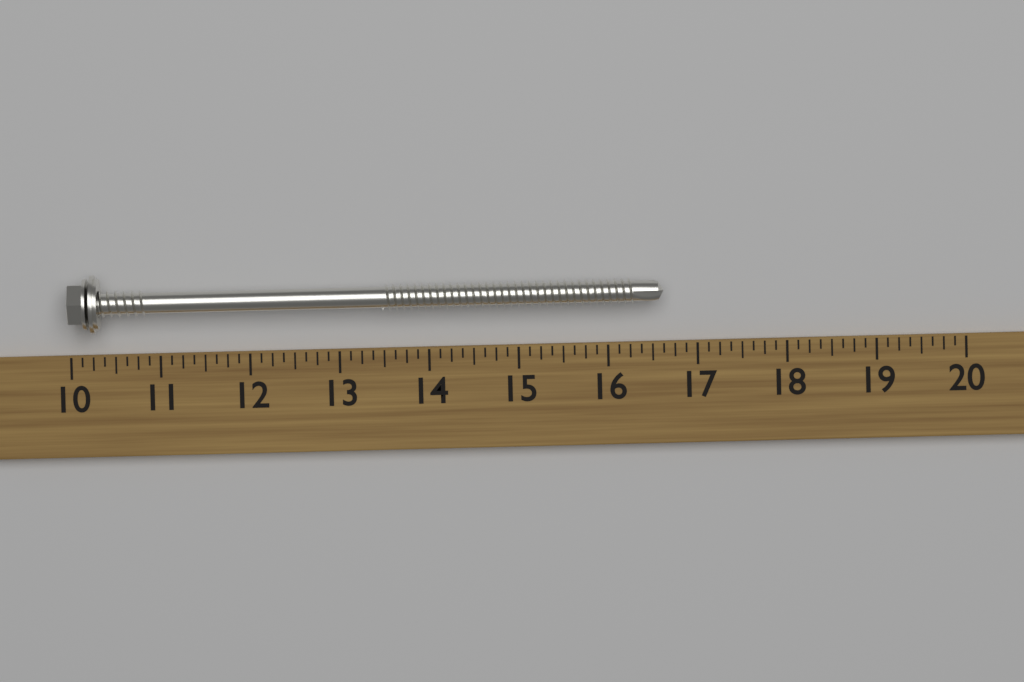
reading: 16.625 (no unit)
